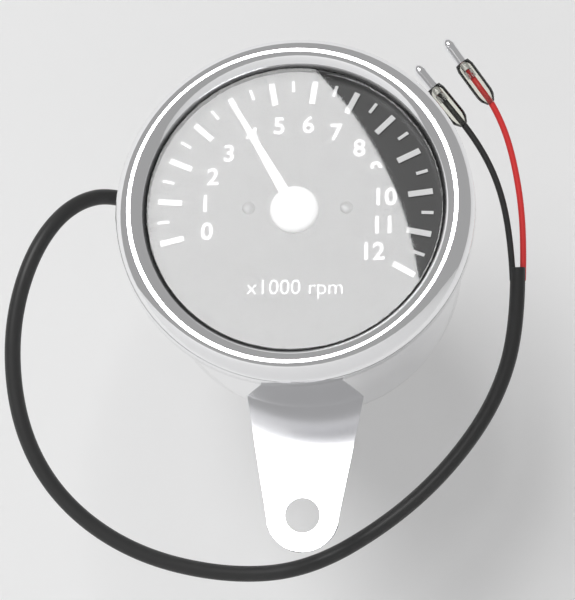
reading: 4.0 x1000 rpm
